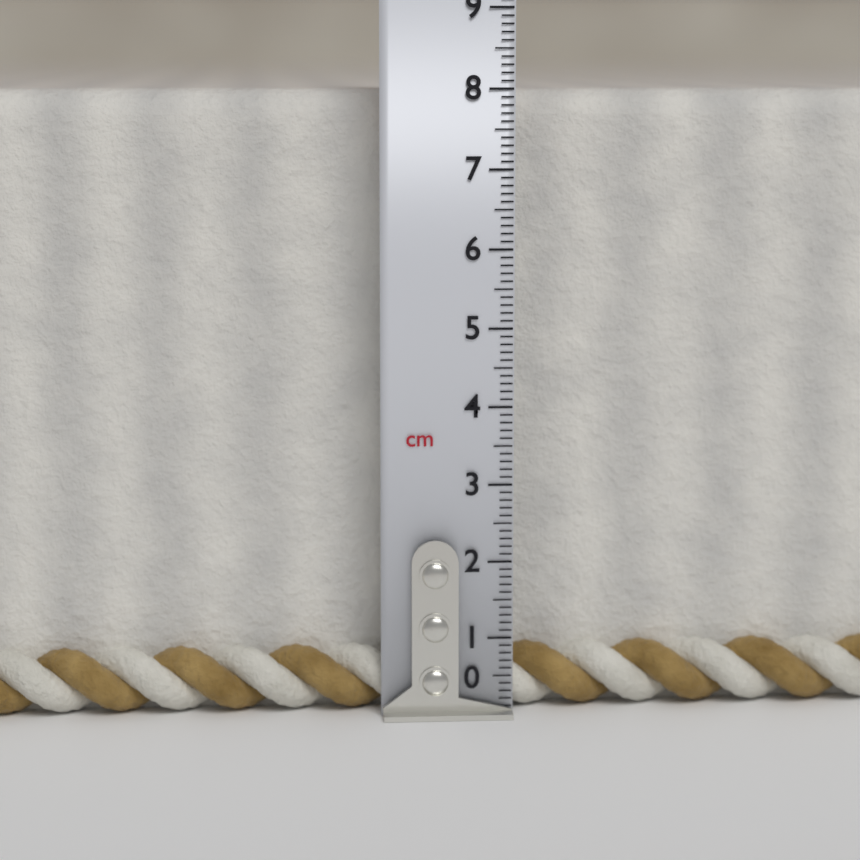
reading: 8.0 cm
